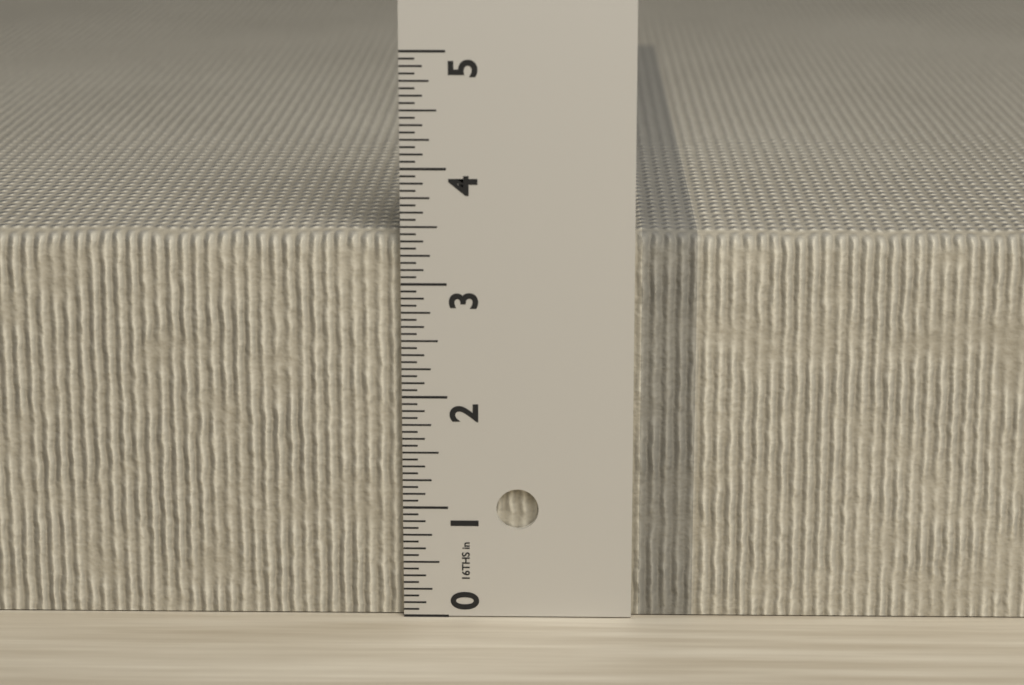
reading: 3.4375 in
